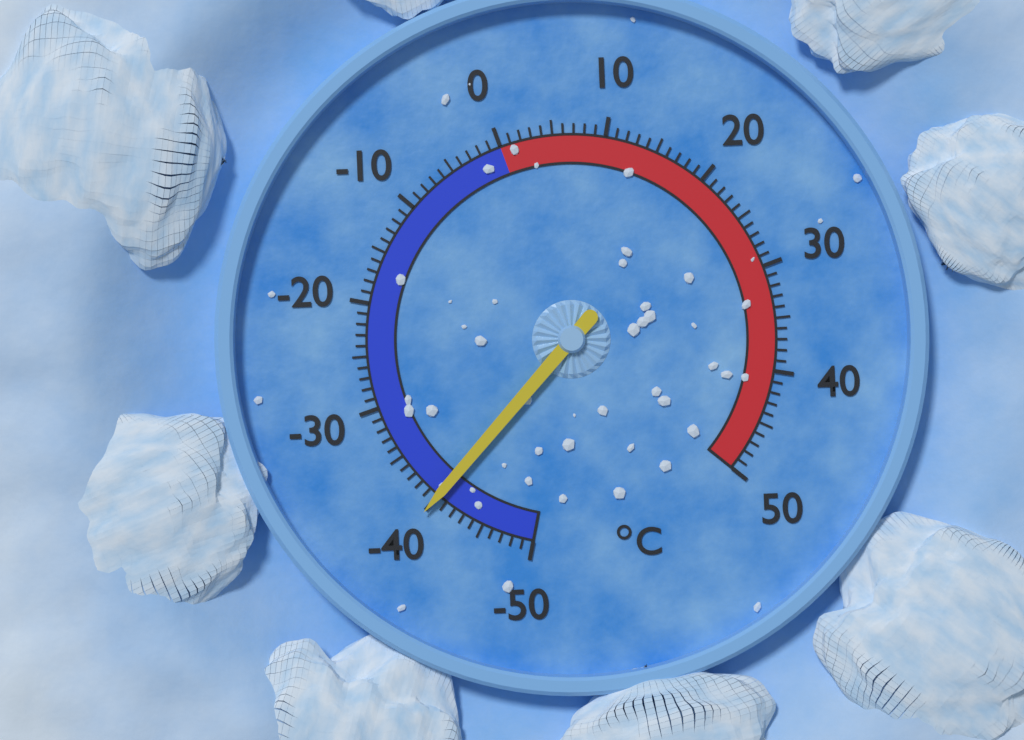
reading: -40 °C
